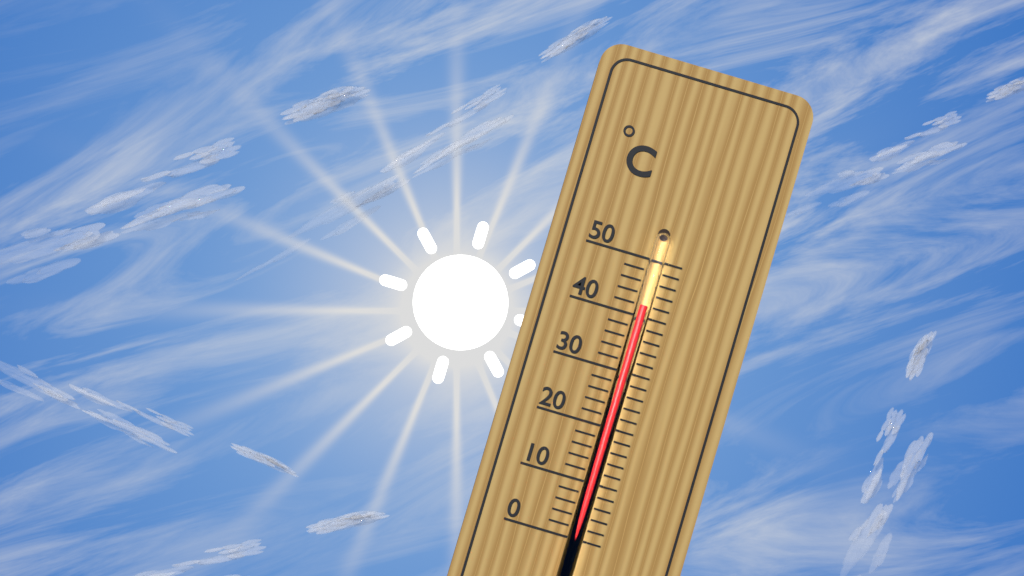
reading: 42 °C
